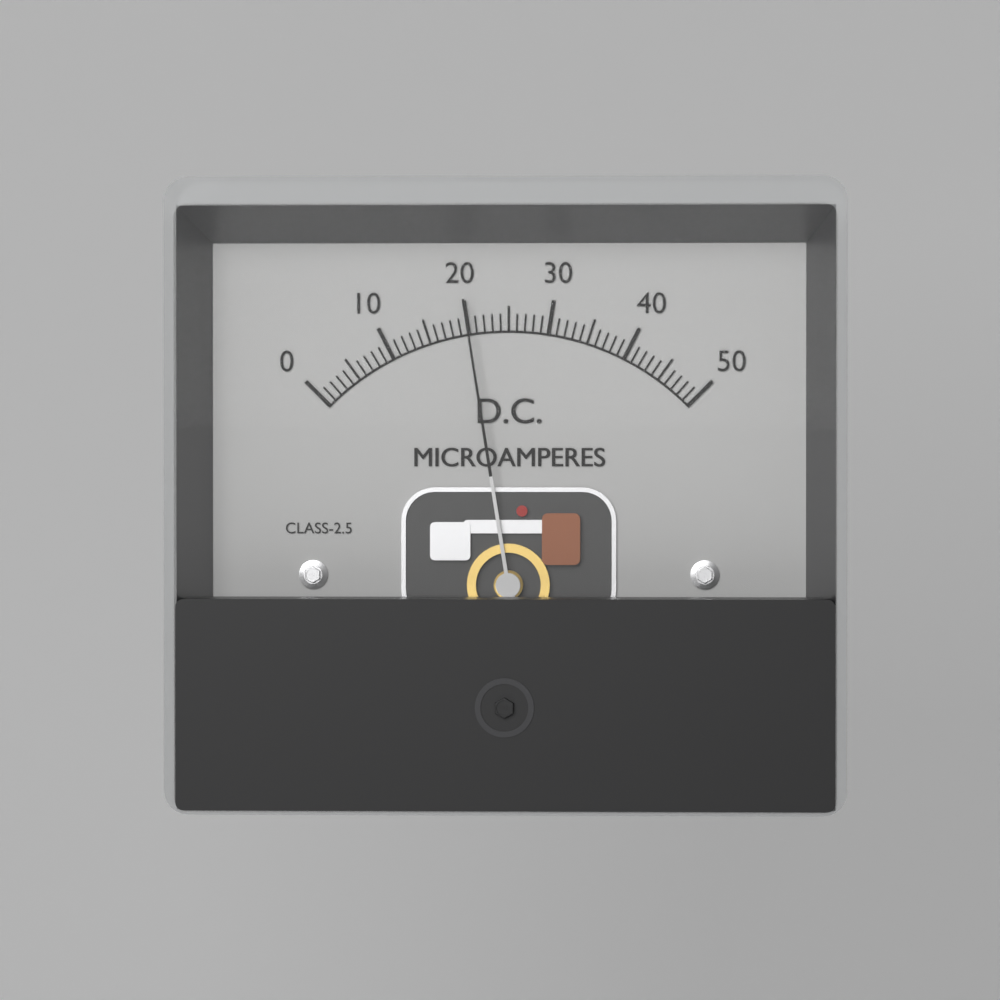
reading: 20 µA
